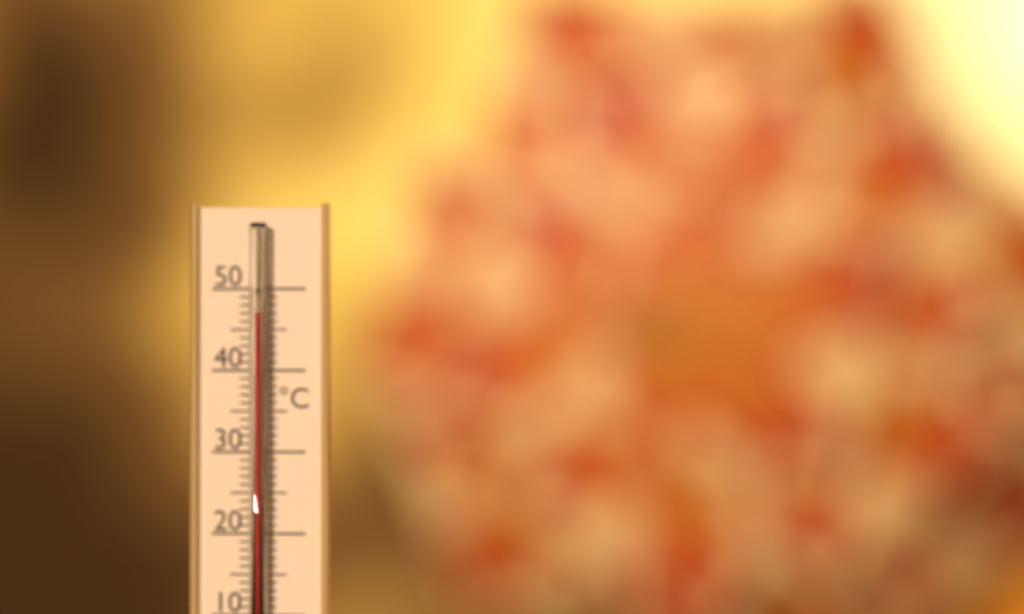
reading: 47 °C
